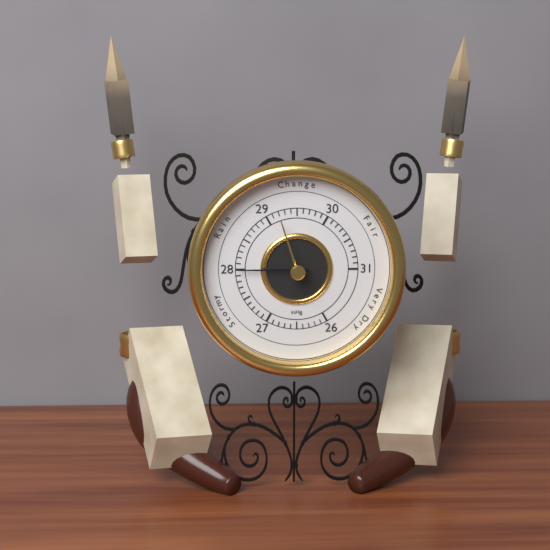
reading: 28.0 inHg
